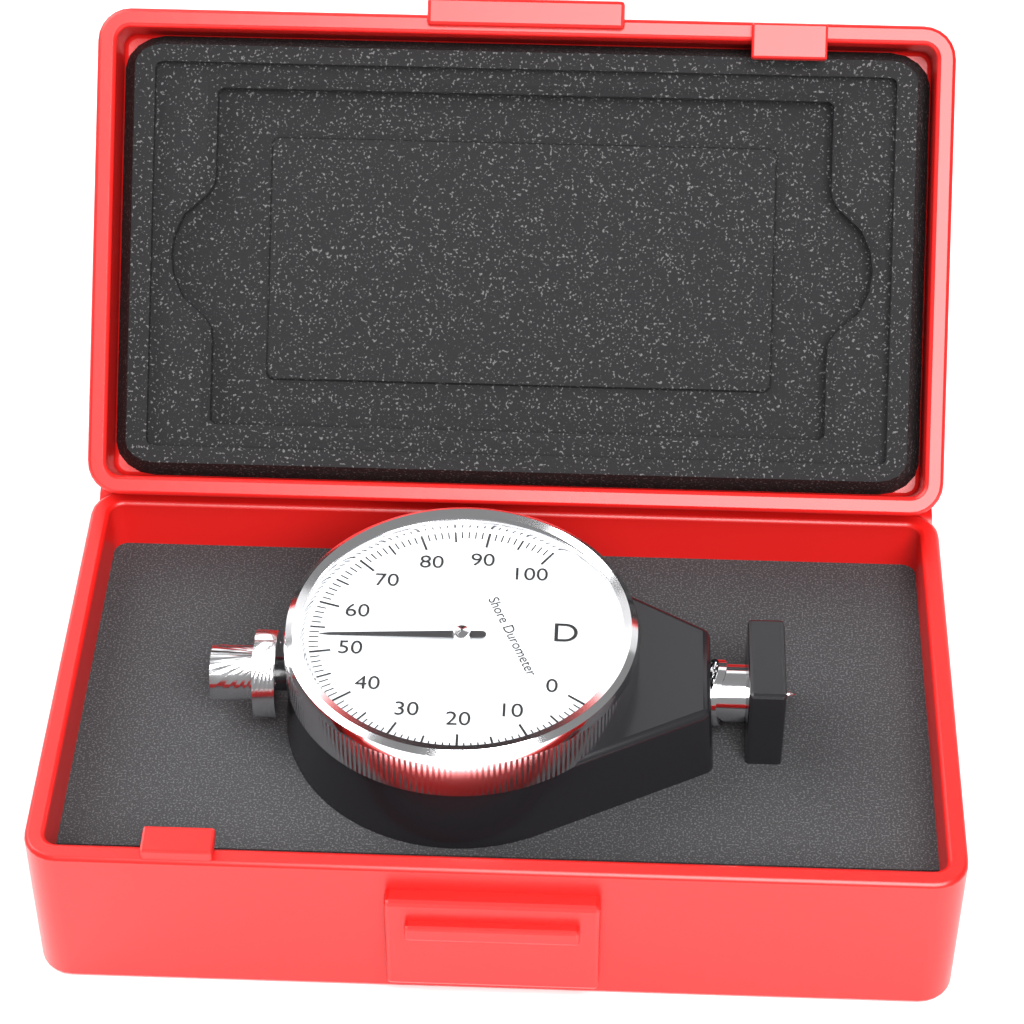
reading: 53 Shore D
